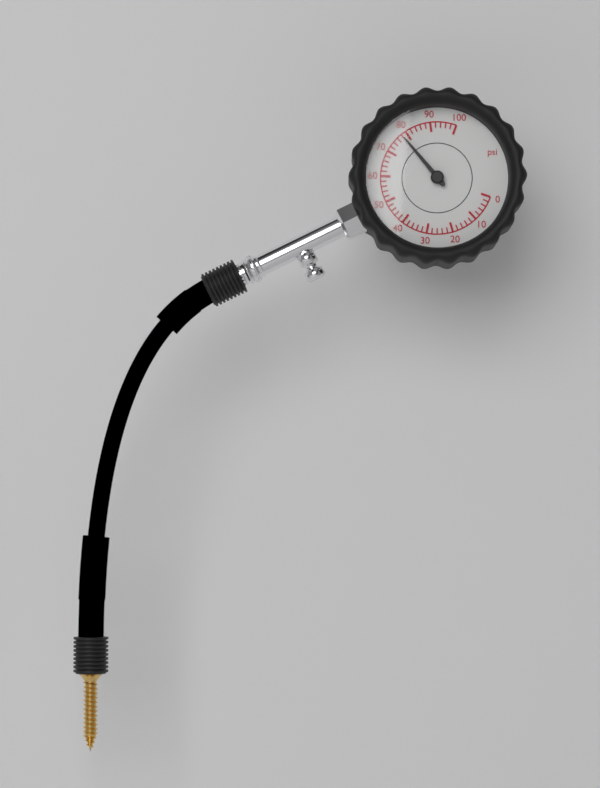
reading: 78 psi
